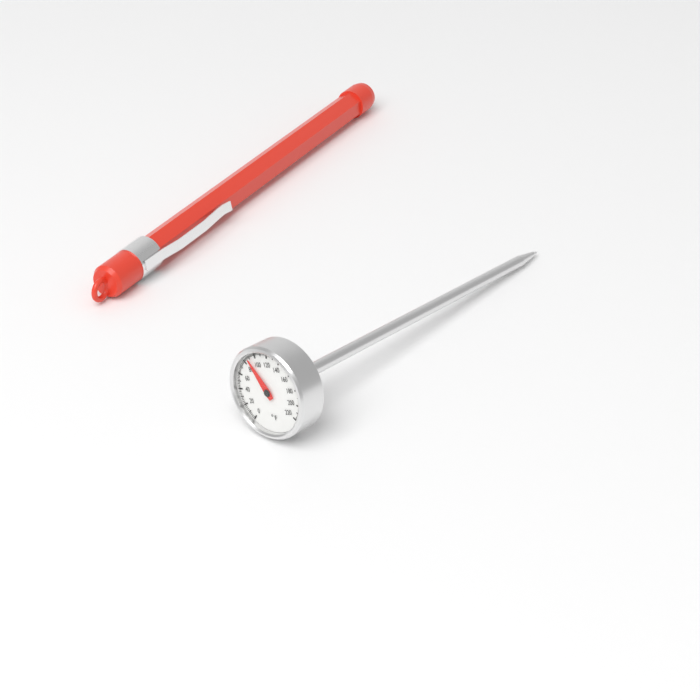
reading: 88 °F
